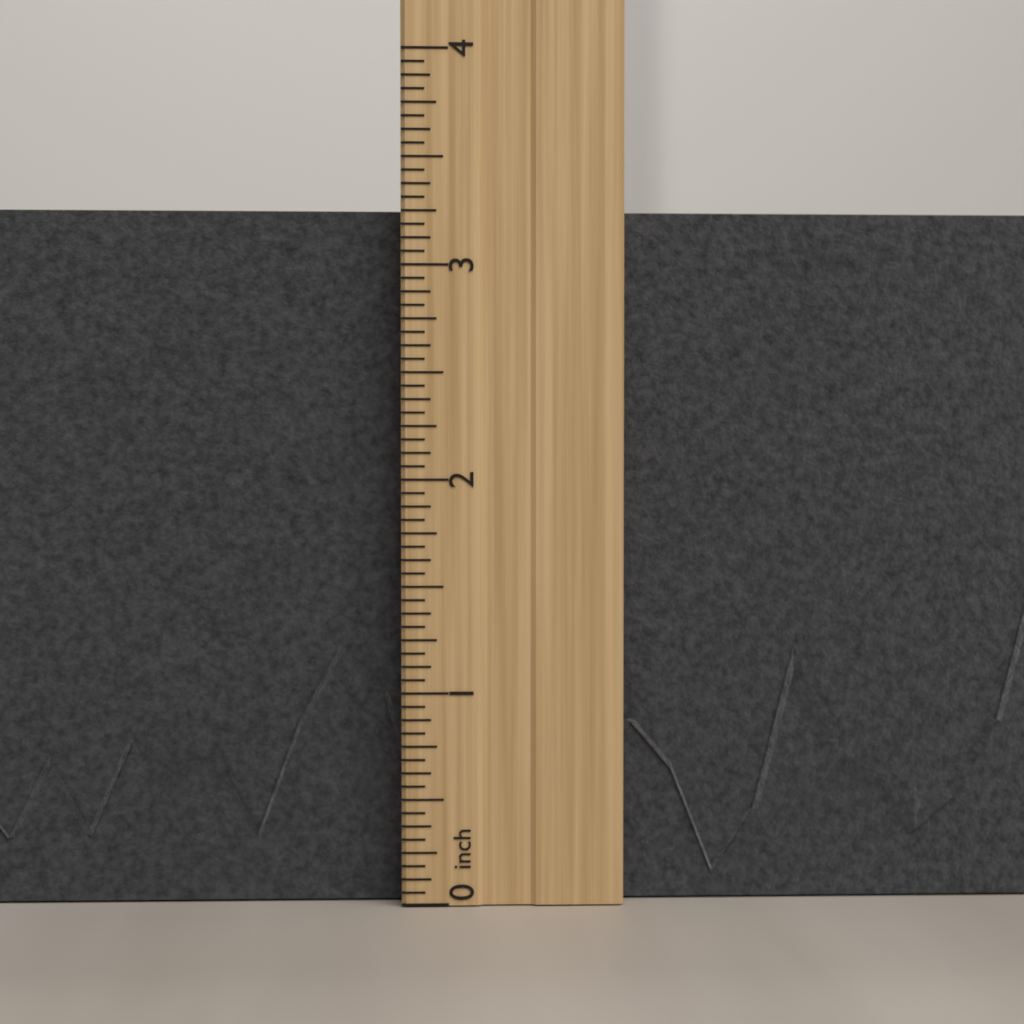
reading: 3.3125 inch
